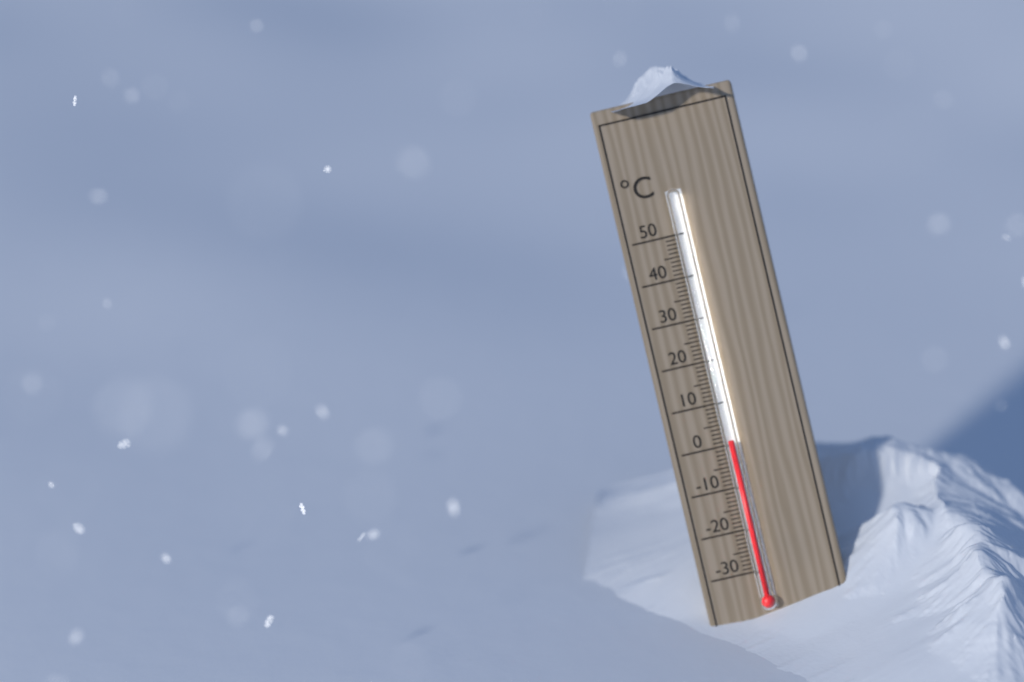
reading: 1 °C
